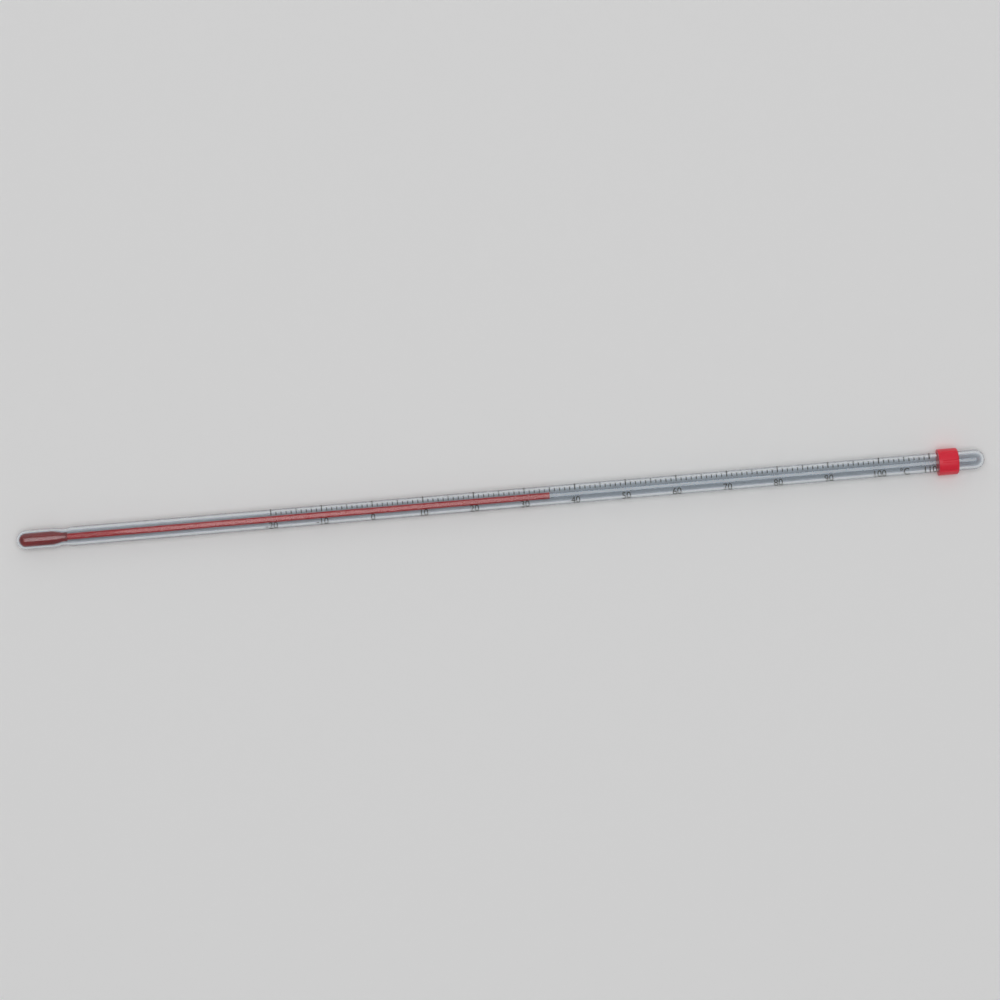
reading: 35 °C
